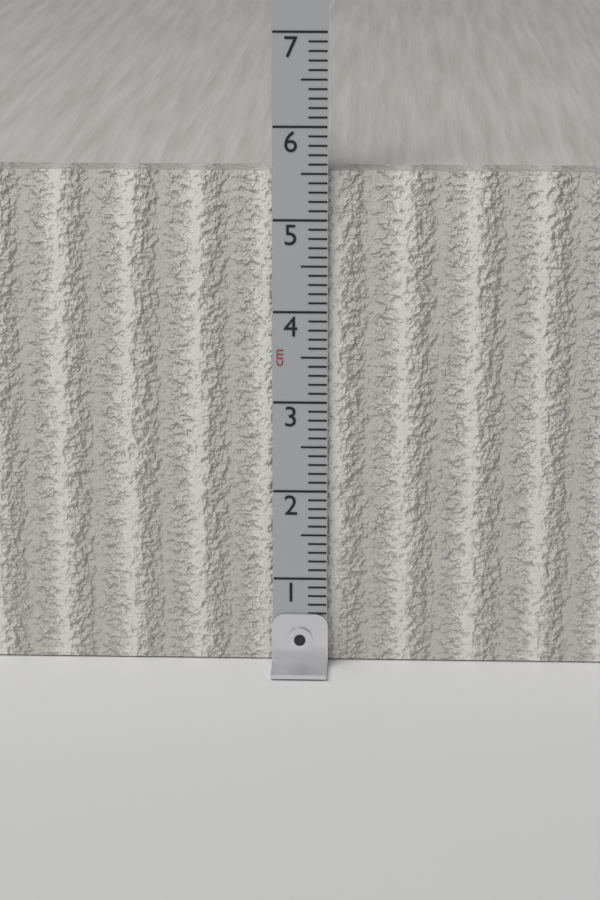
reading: 5.5 cm
